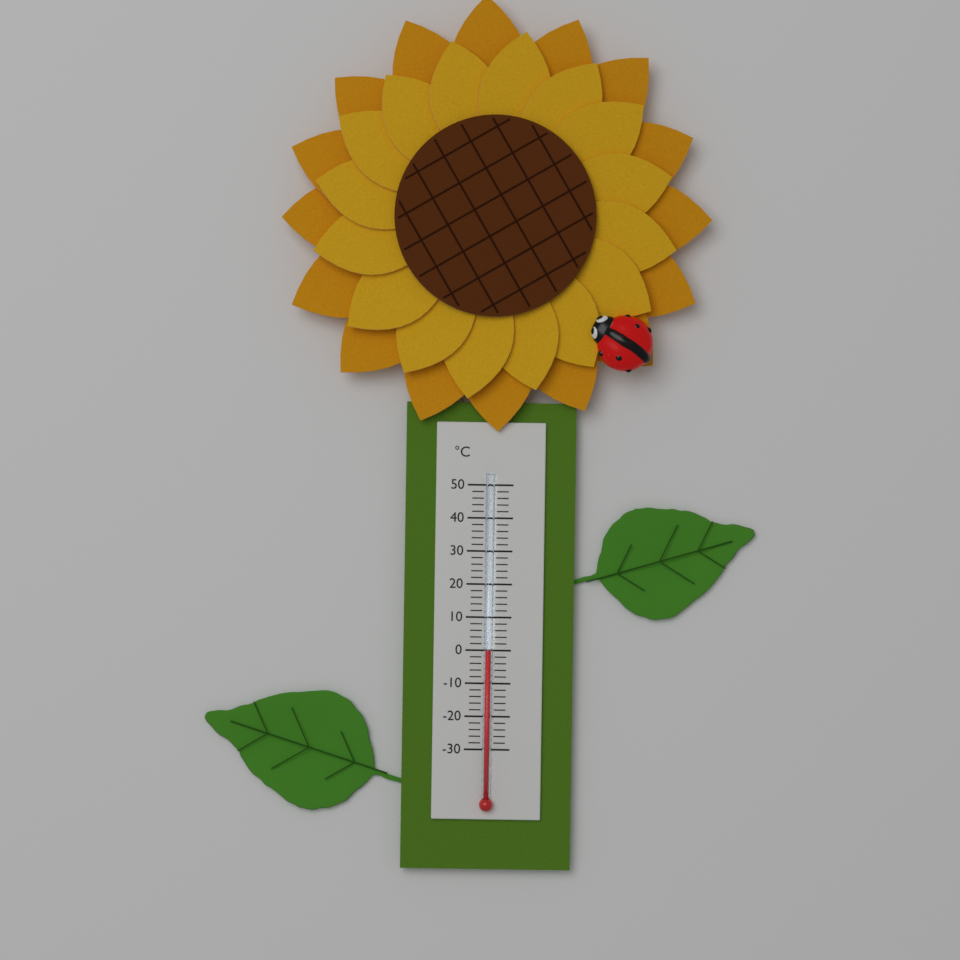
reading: 0 °C
